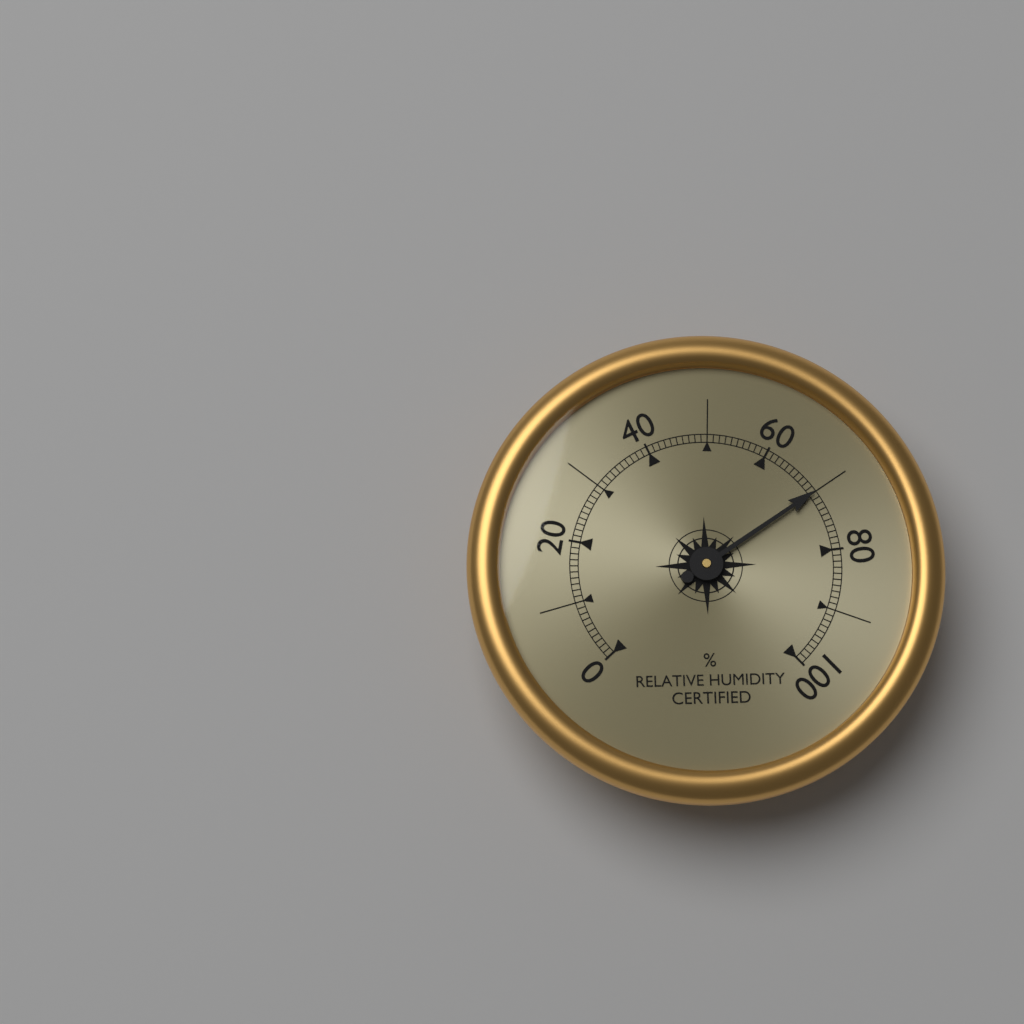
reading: 70 %
